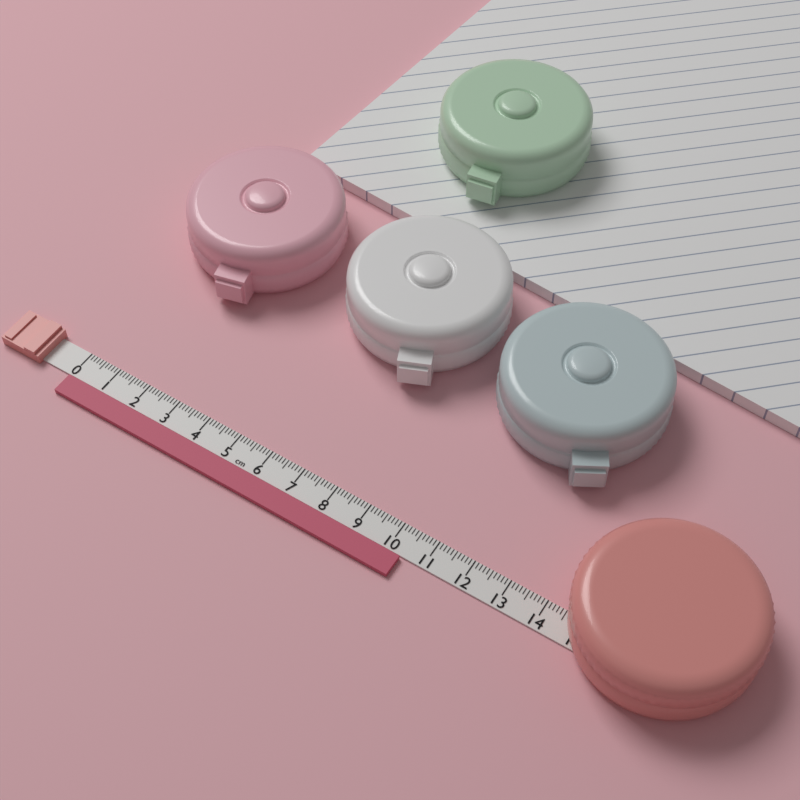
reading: 10.4 cm
